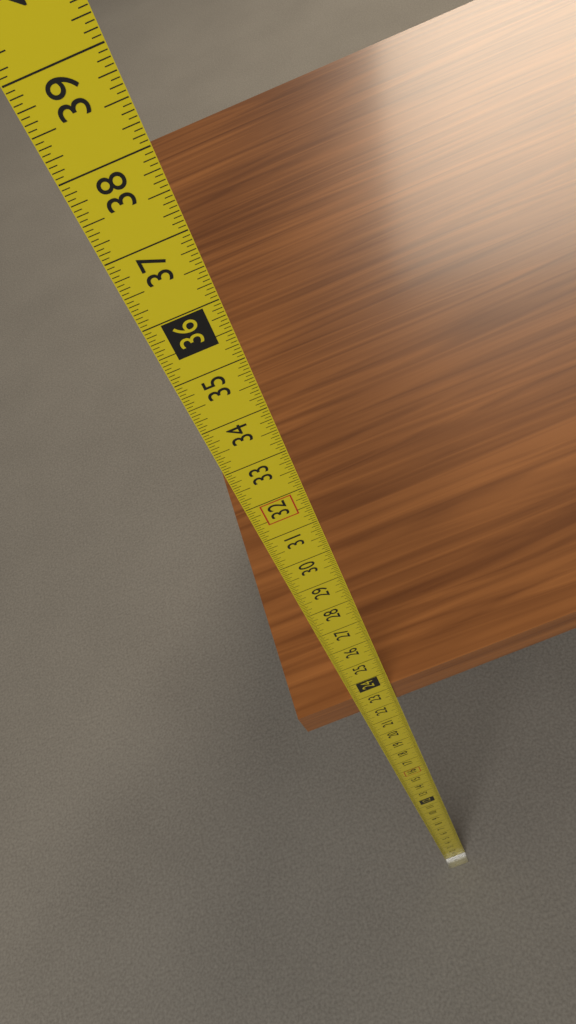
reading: 23.1250 in
